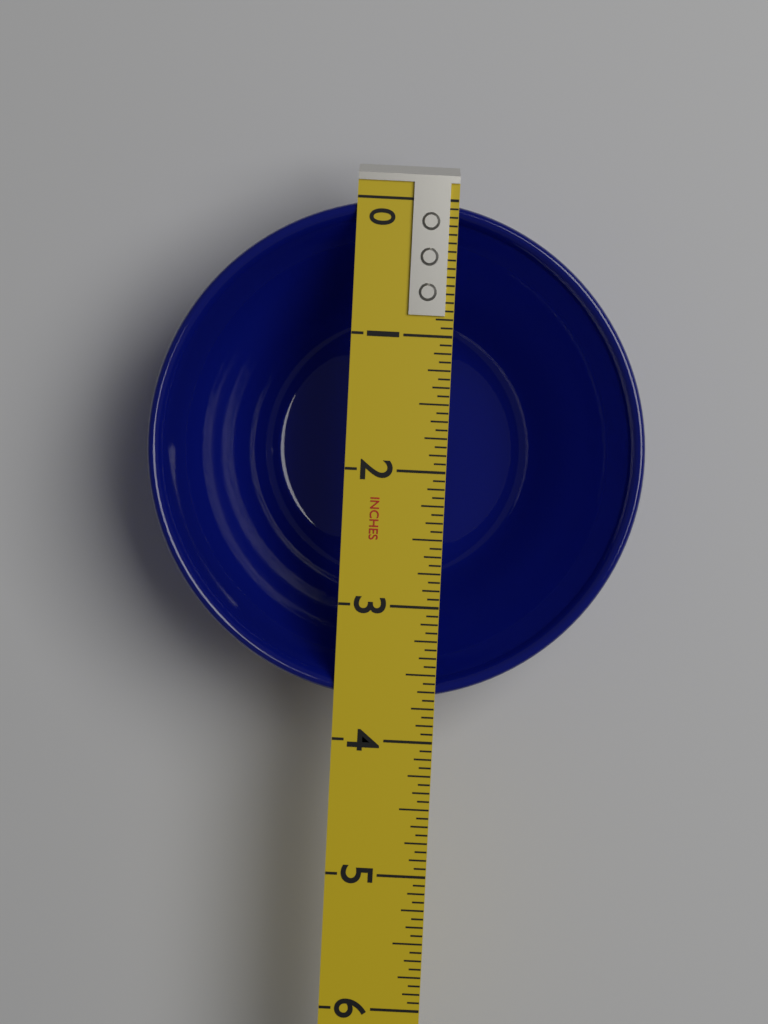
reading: 3.6875 in
